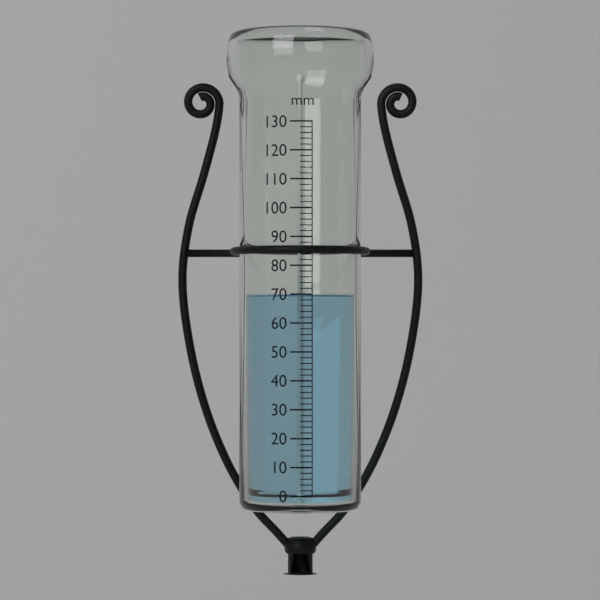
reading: 70 mm
